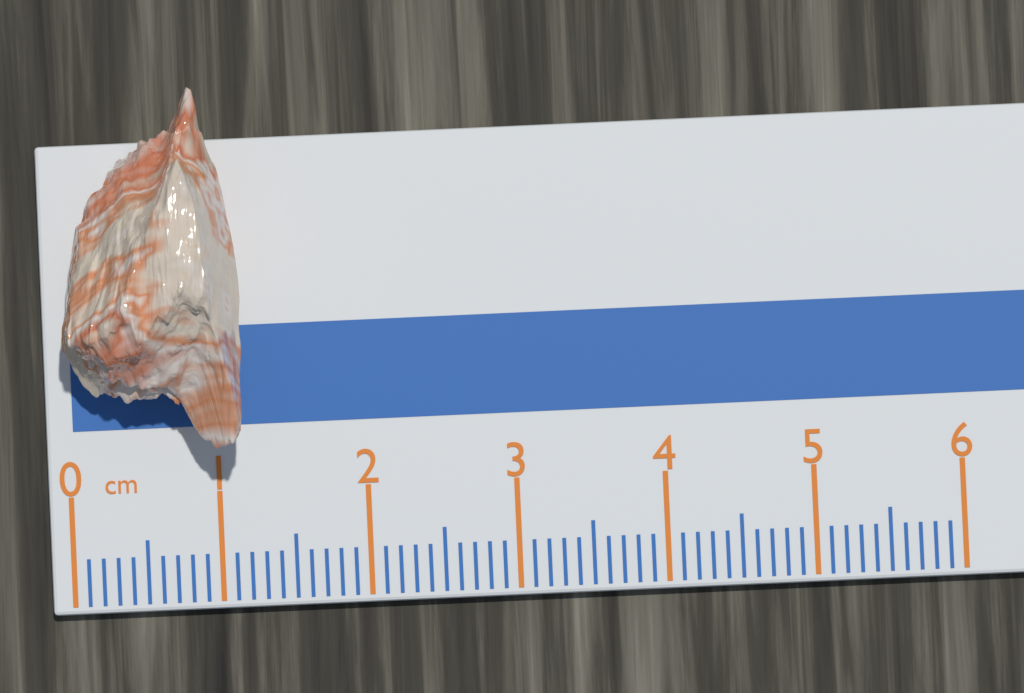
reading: 1.2 cm
